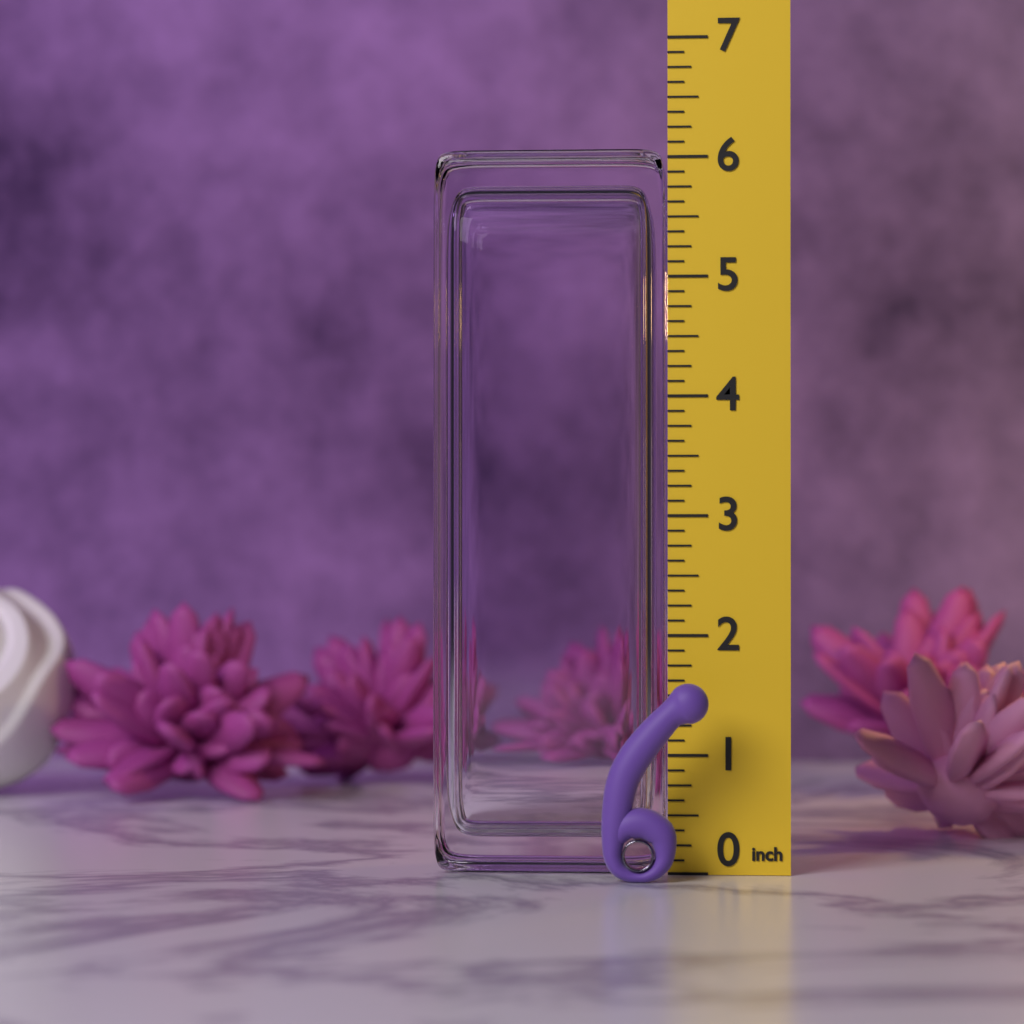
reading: 1.625 in
